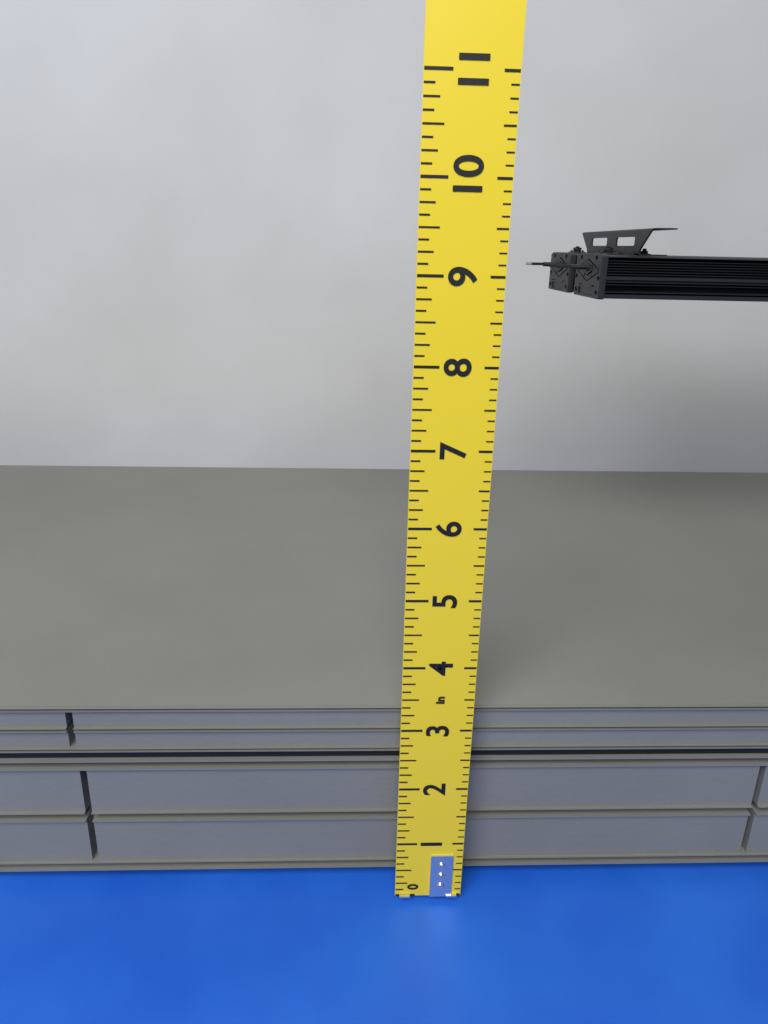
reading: 3.125 in
